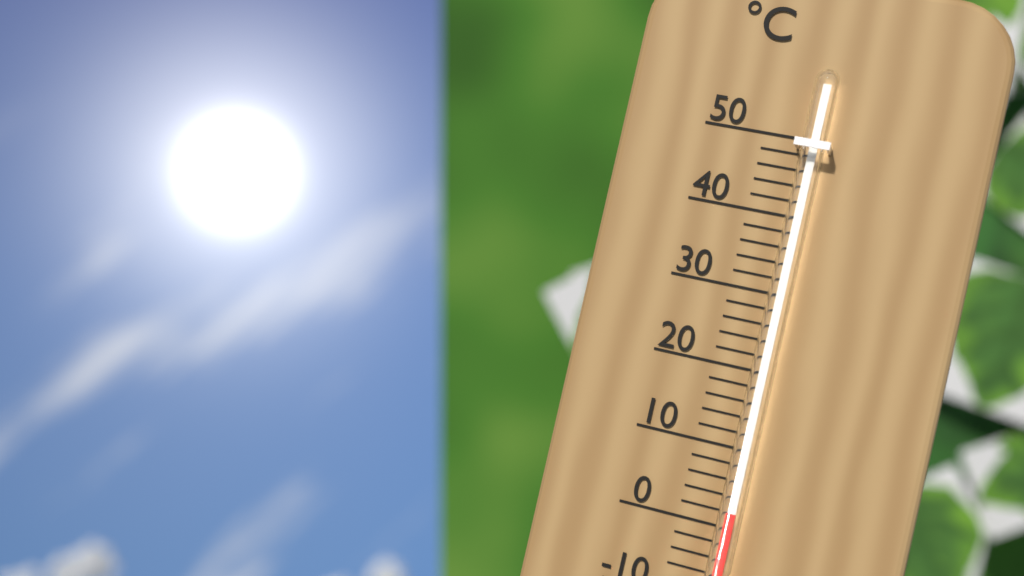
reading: 2 °C
